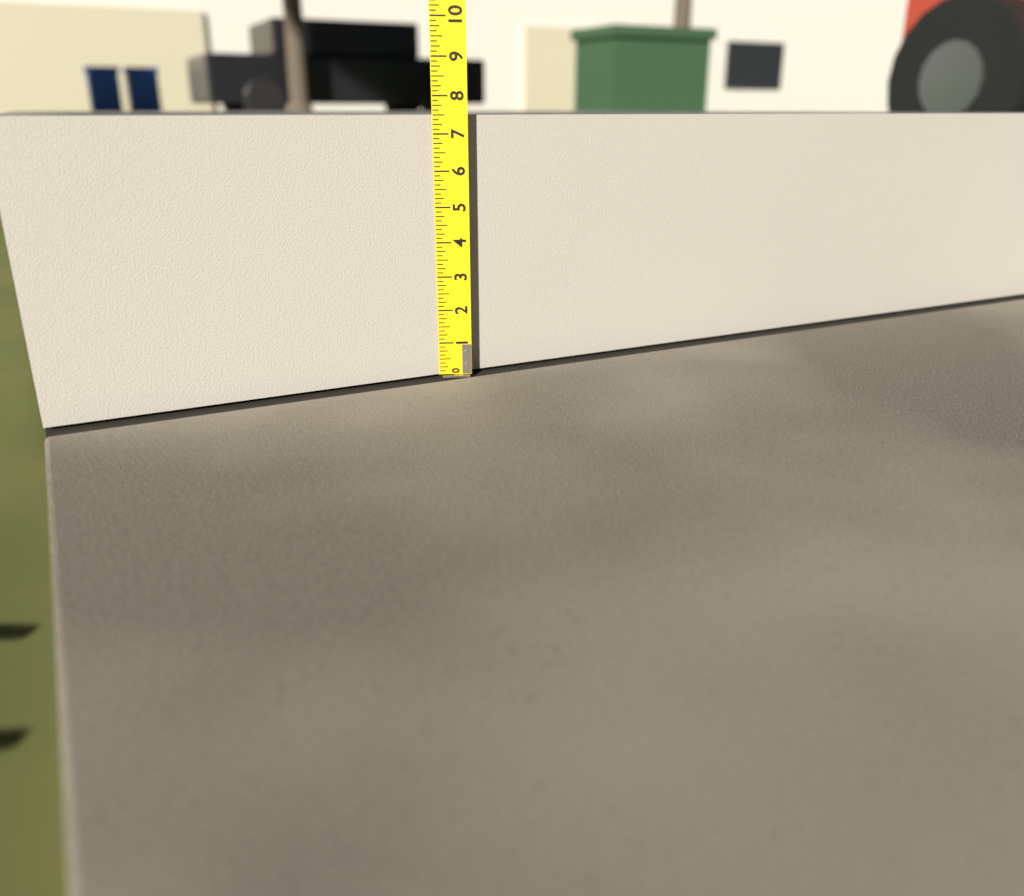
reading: 7.500 (no unit)
